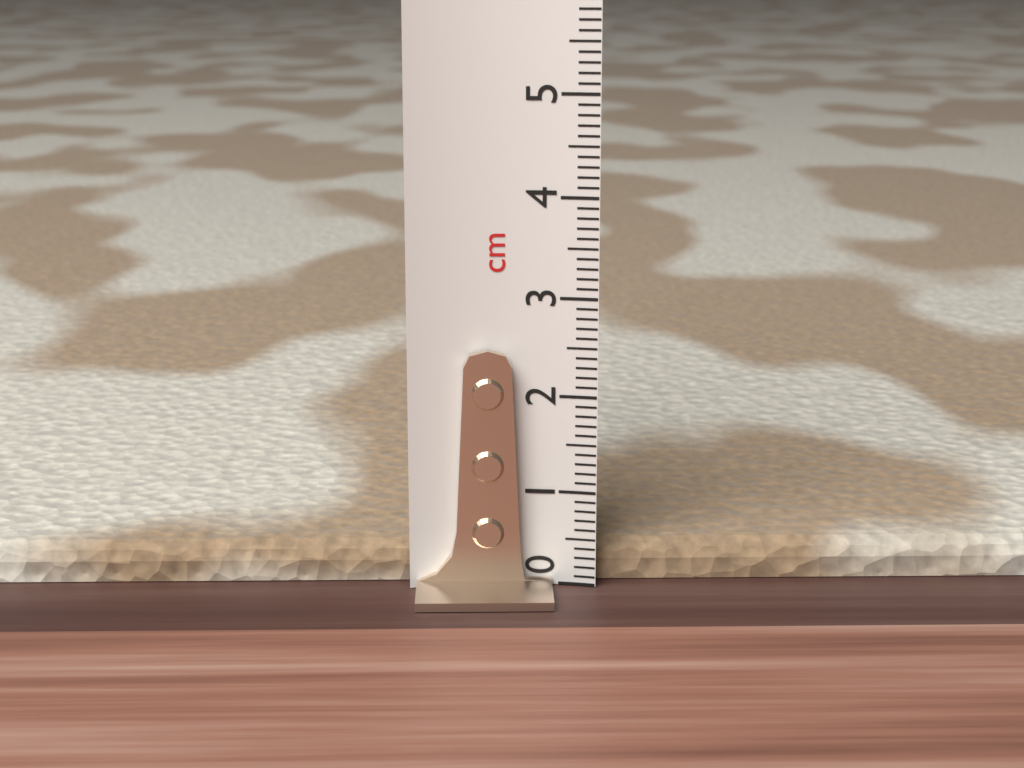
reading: 0.4 cm
